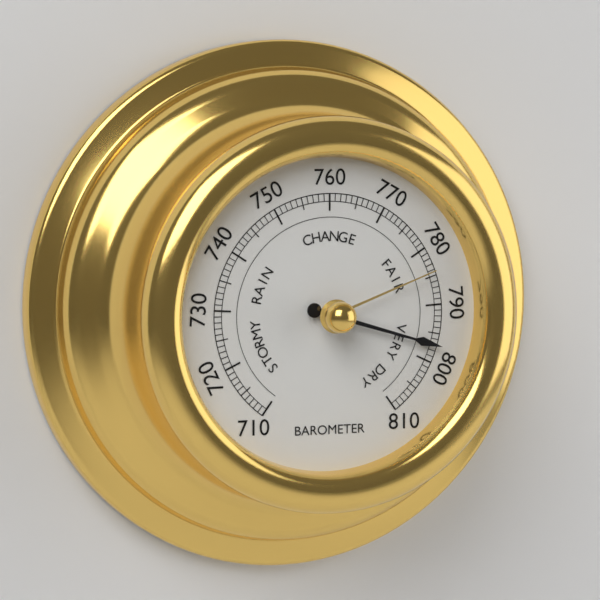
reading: 797 (no unit)
